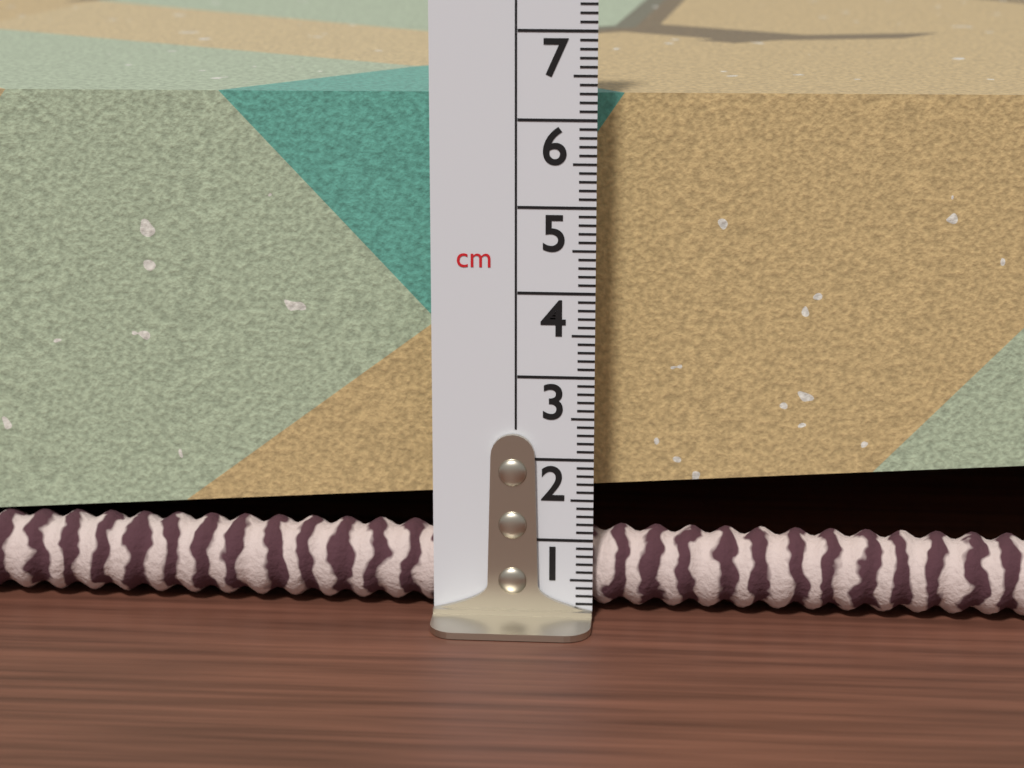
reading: 6.2 cm
